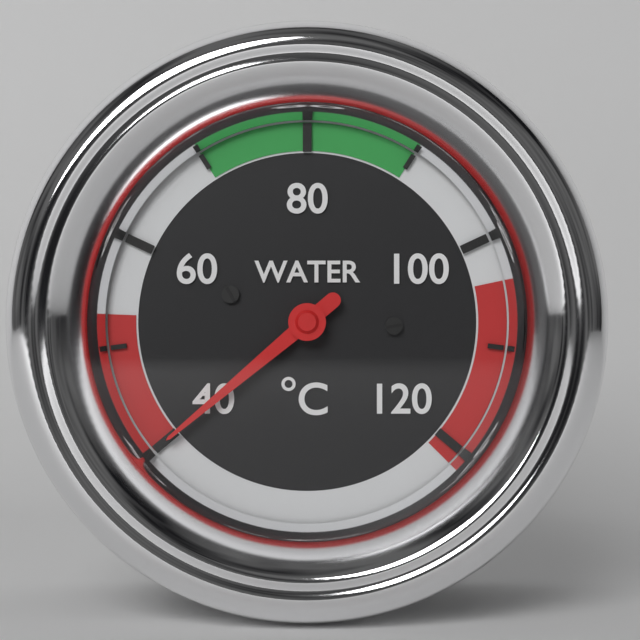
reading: 40 °C
